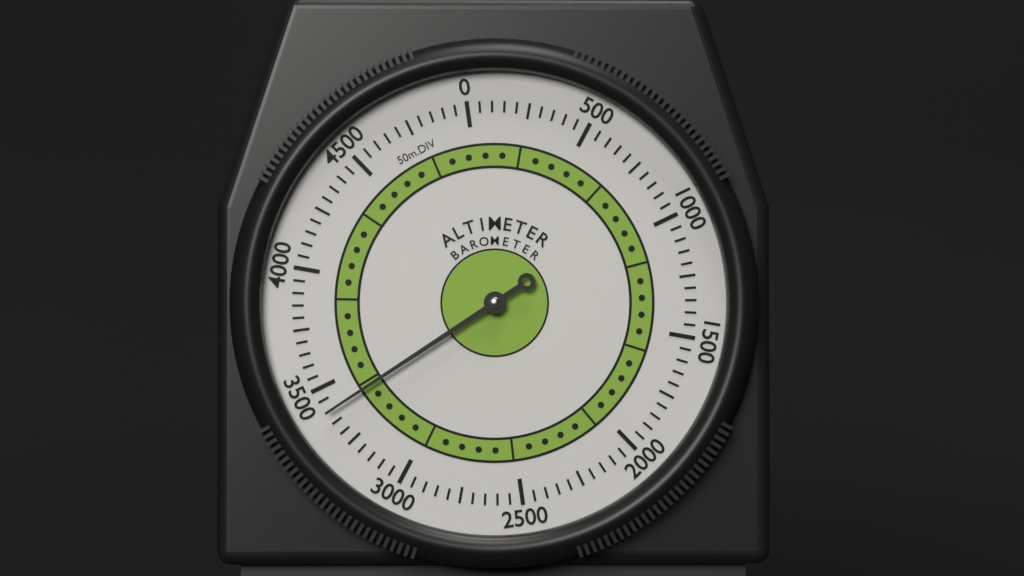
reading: 3400 m
